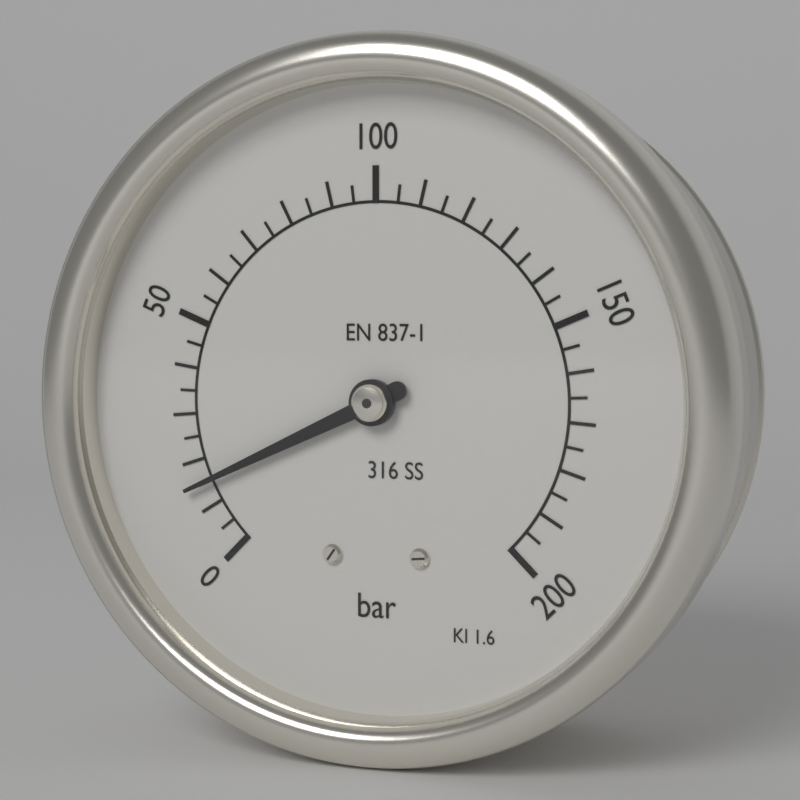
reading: 15 bar
